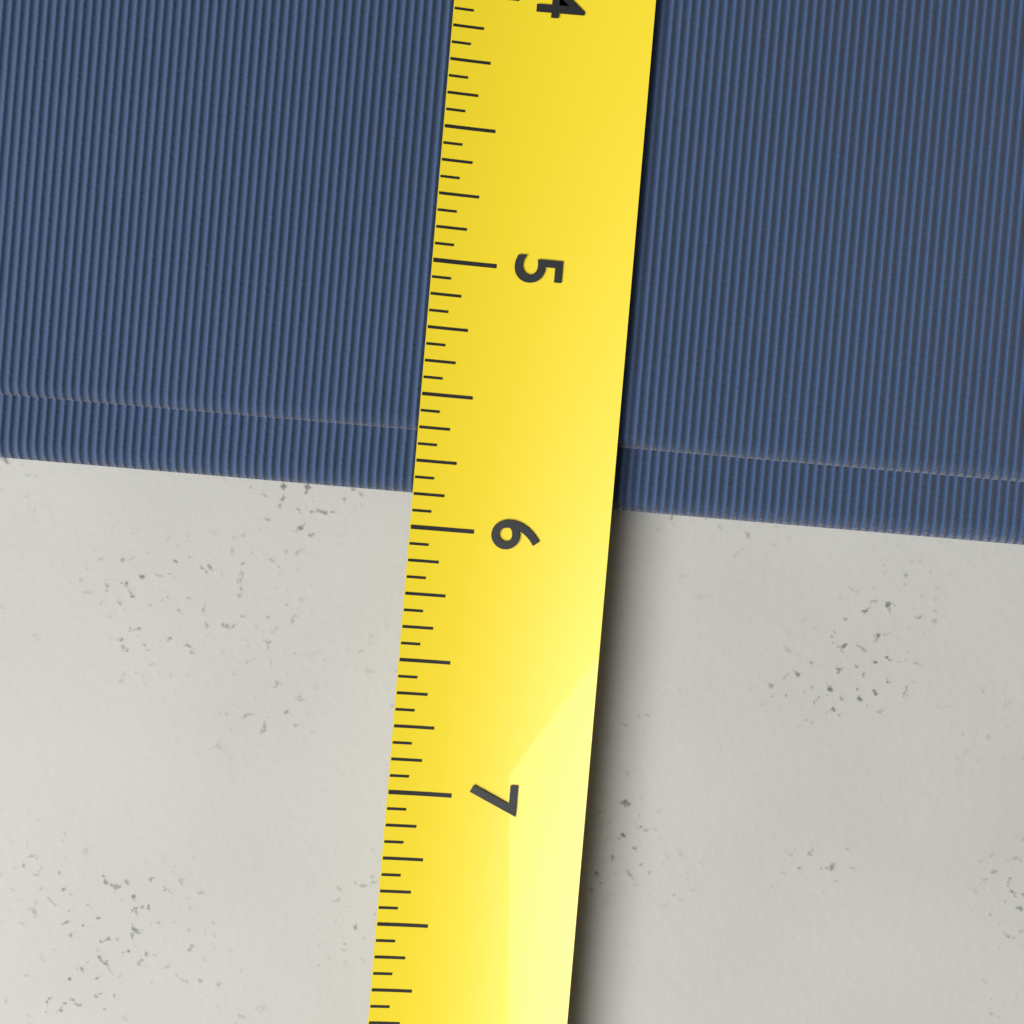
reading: 5.8750 (no unit)
